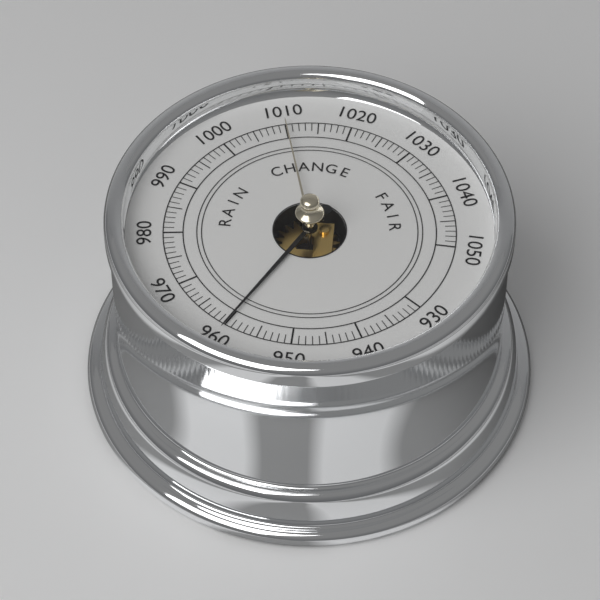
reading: 960 (no unit)
